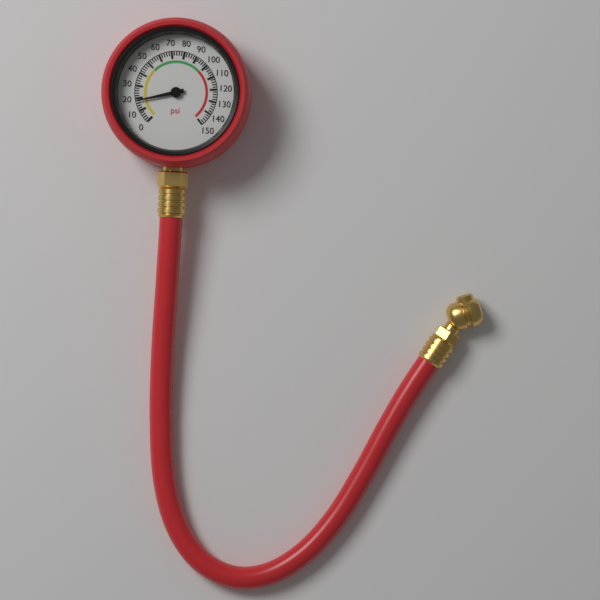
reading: 18 psi
